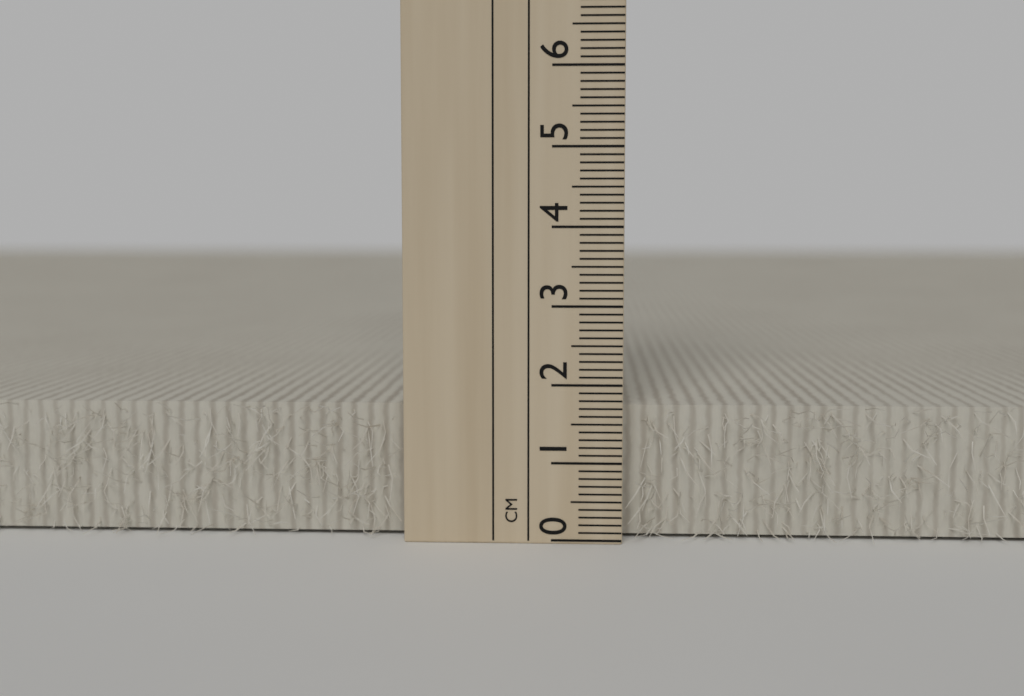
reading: 1.7 cm
